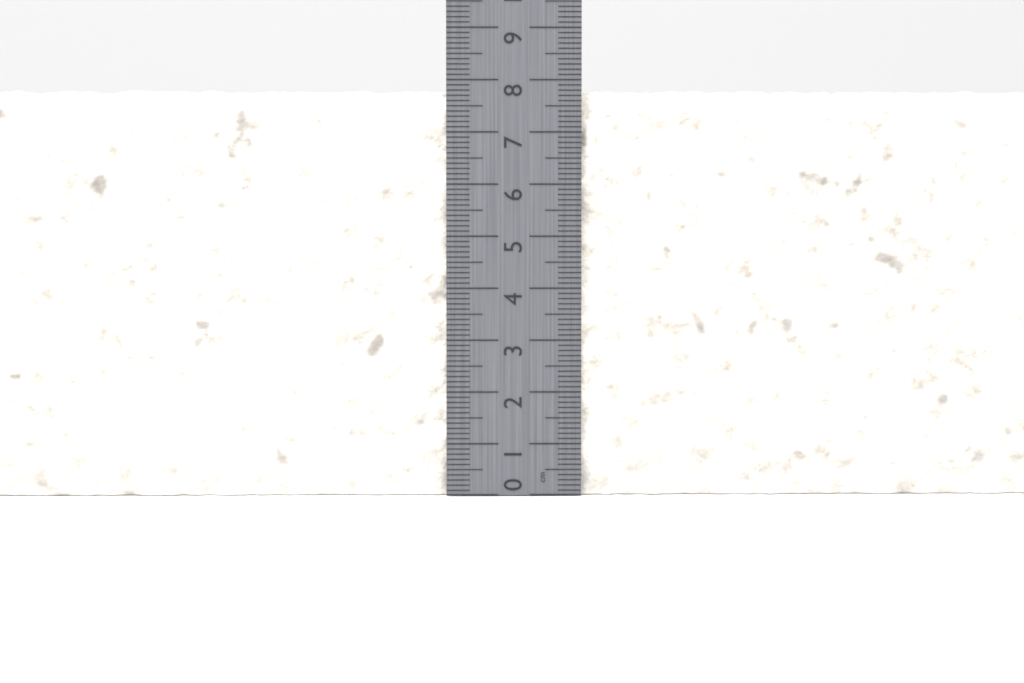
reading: 7.8 cm
